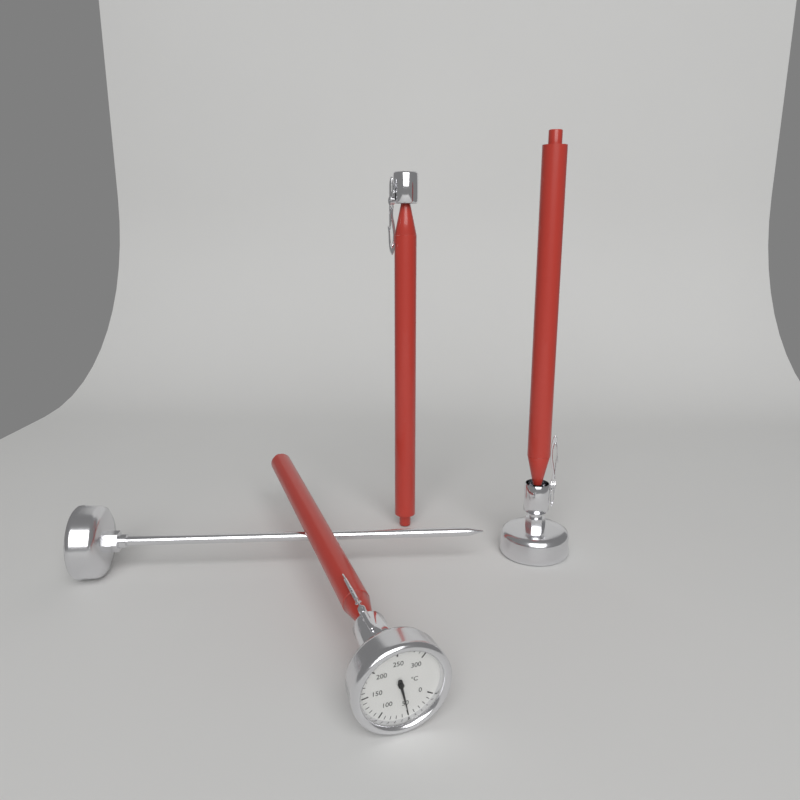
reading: 50 °C
